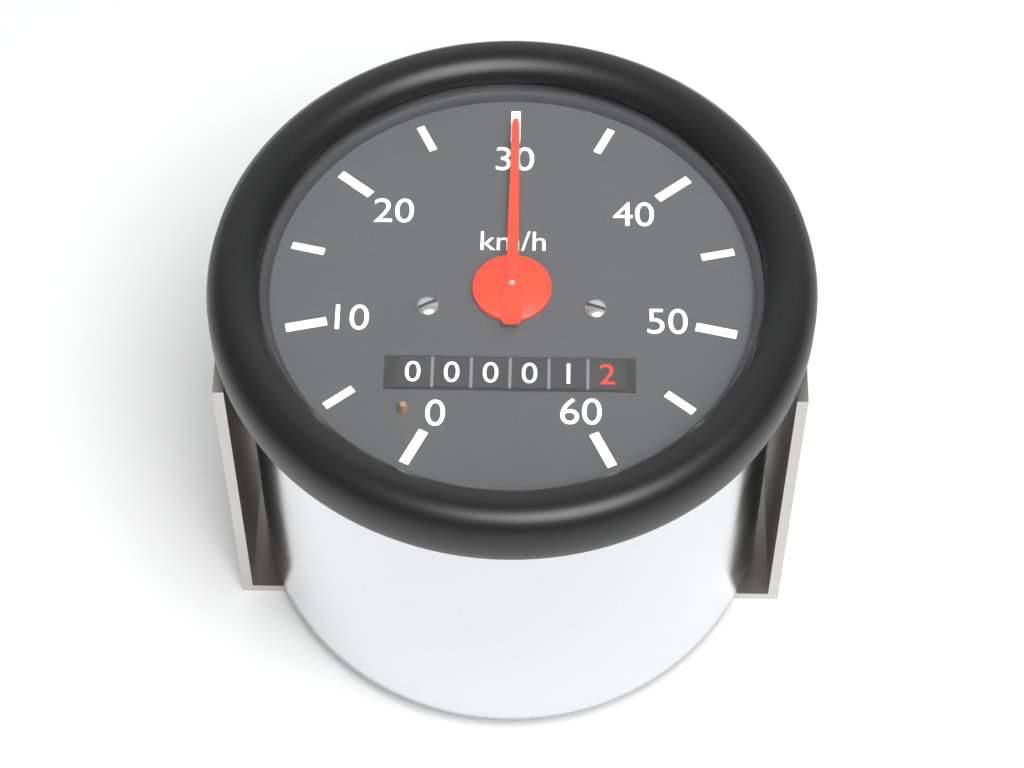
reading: 30 km/h
